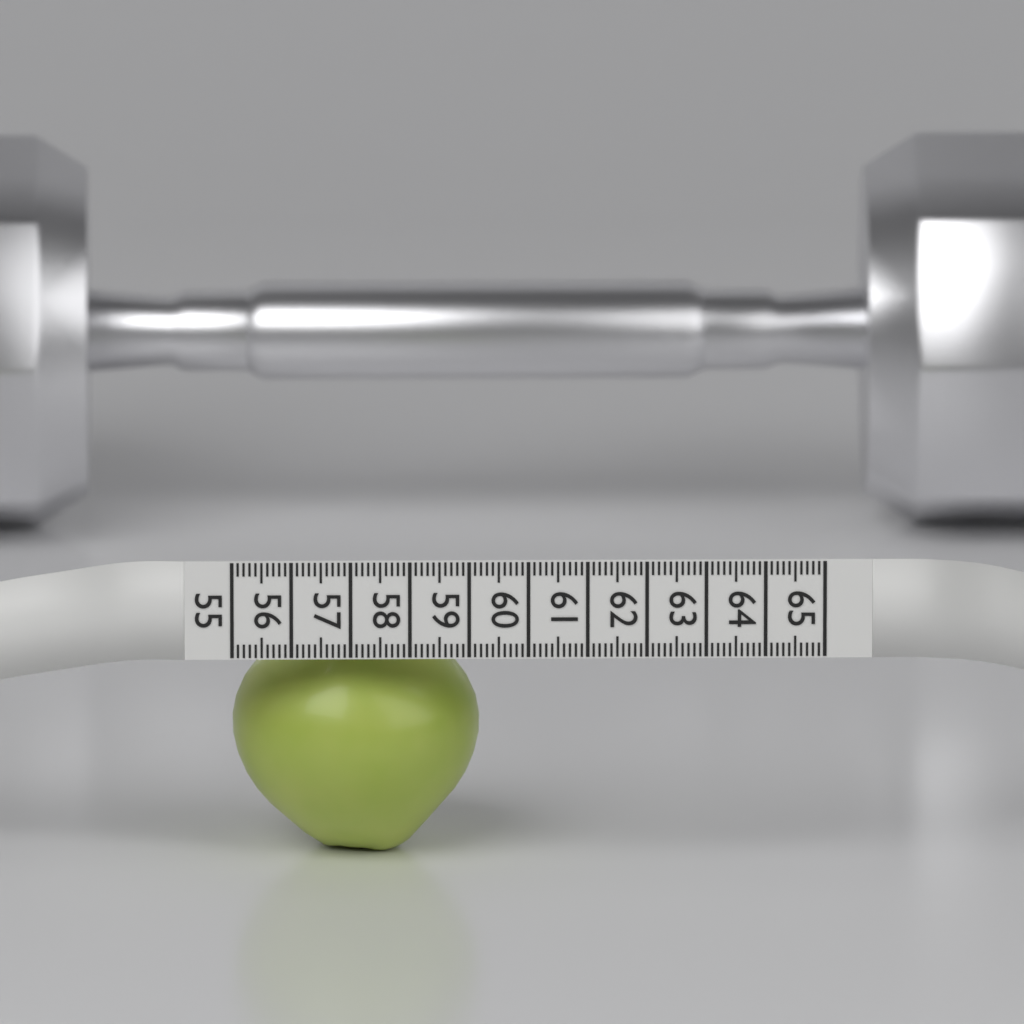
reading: 59.2 (no unit)
